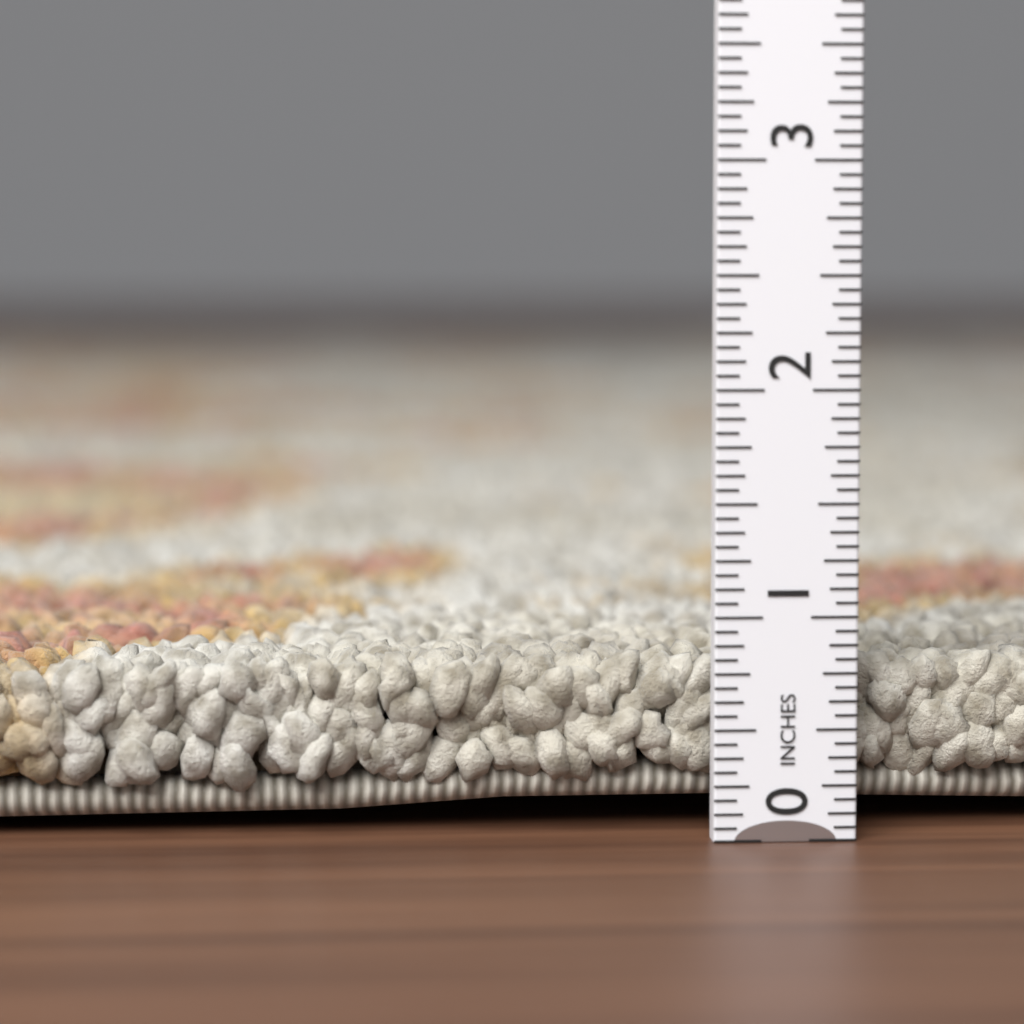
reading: 0.8125 in
